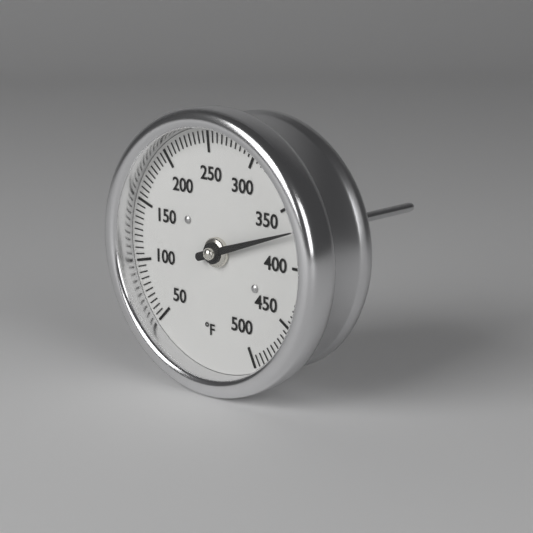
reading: 370 °F
